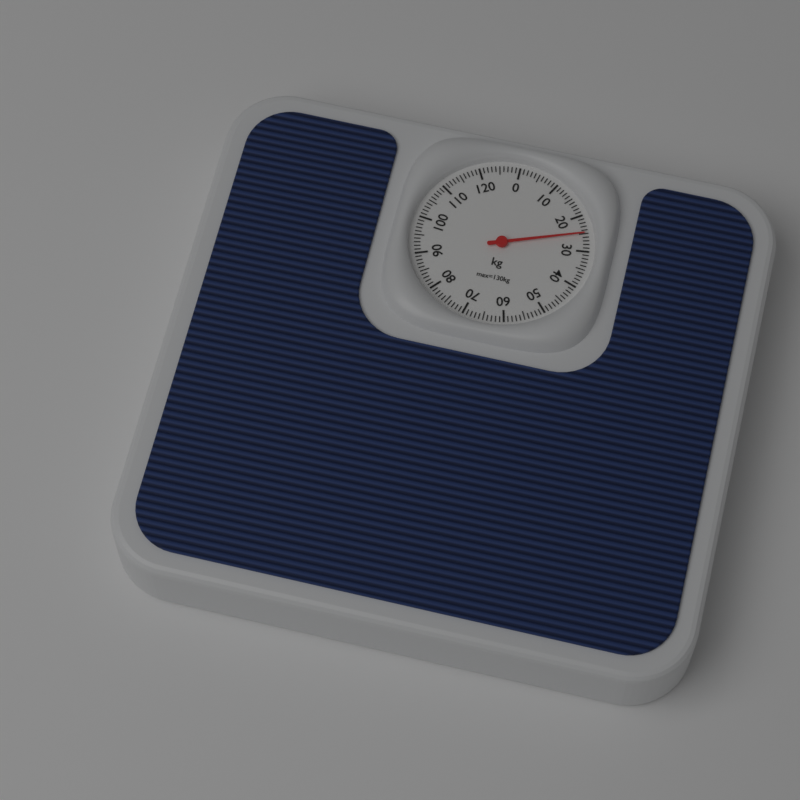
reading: 25 kg
